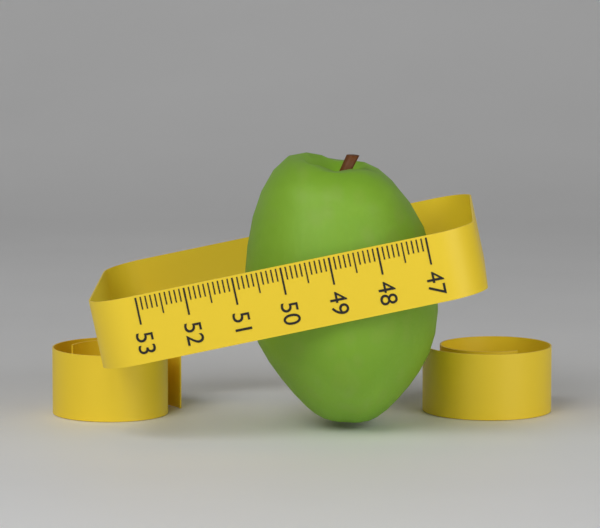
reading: 51.0 (no unit)
